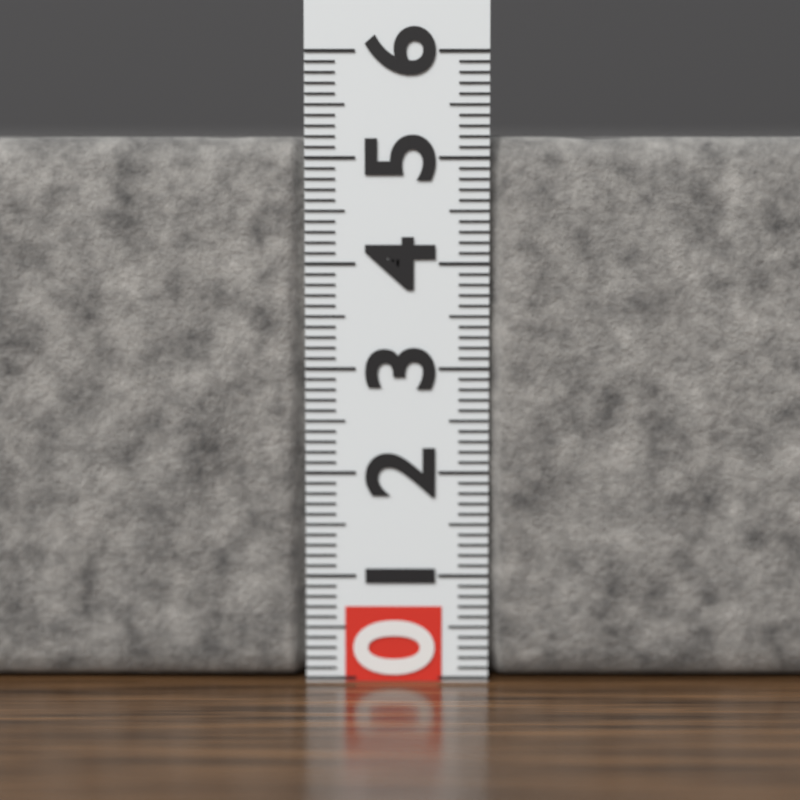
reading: 5.2 (no unit)
